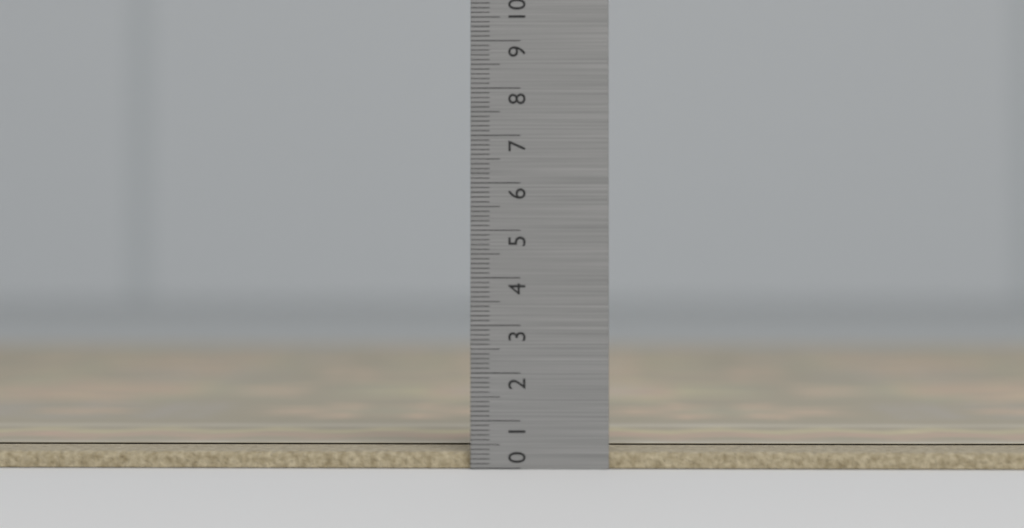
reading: 0.4 (no unit)
